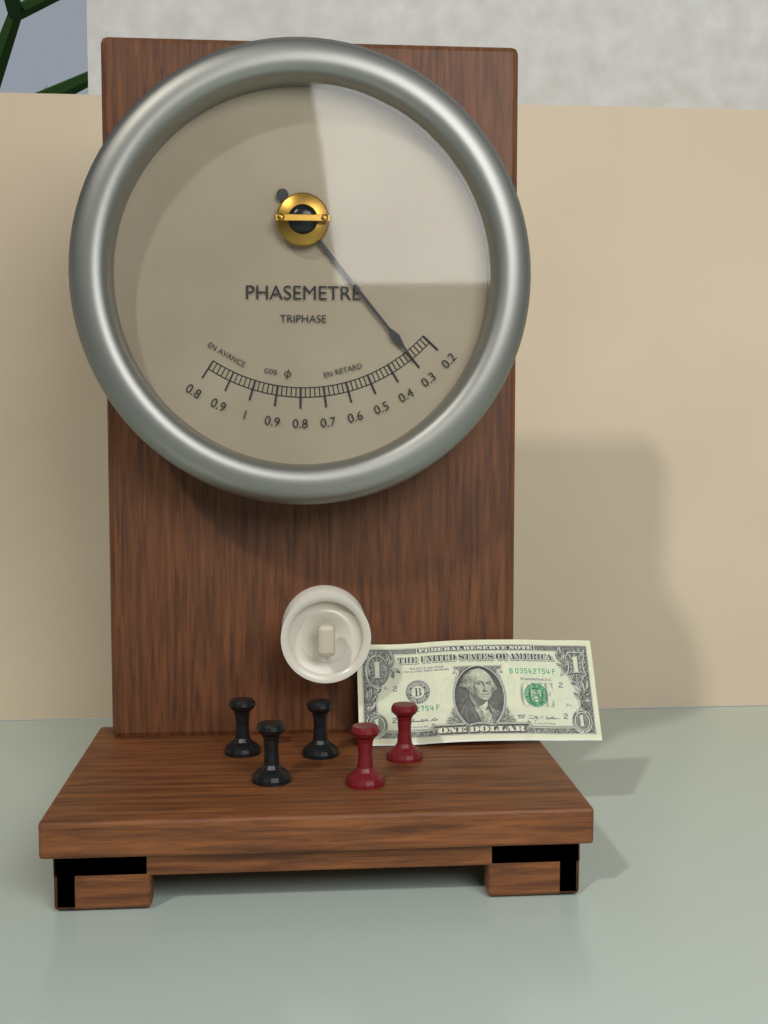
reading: 0.30 cos φ
